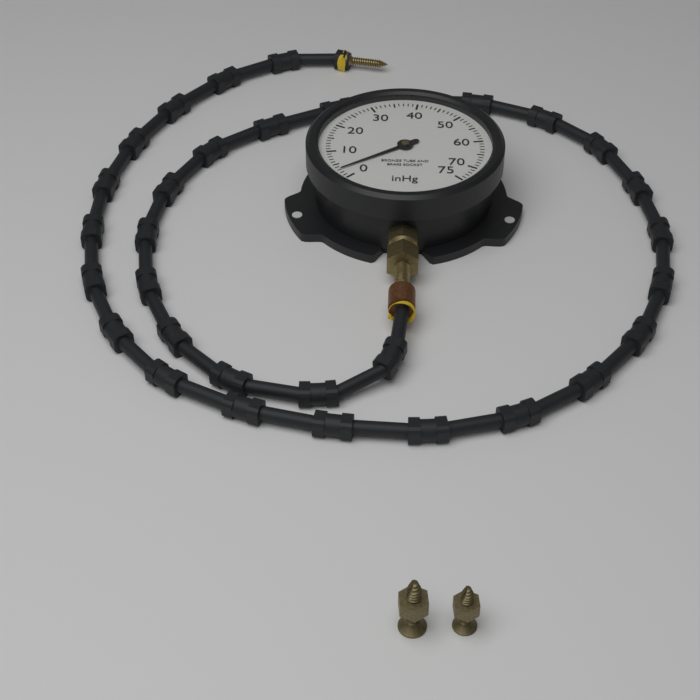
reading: 3 inHg
